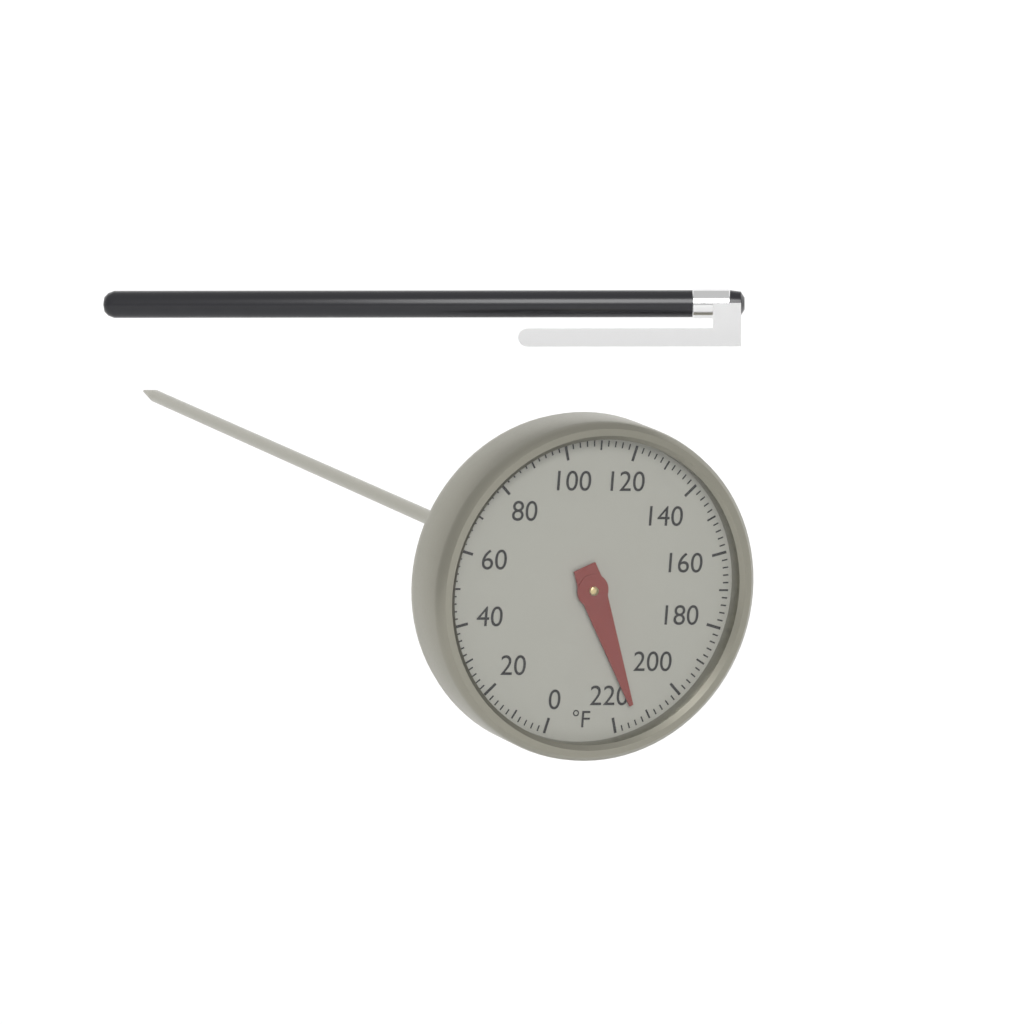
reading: 214 °F
